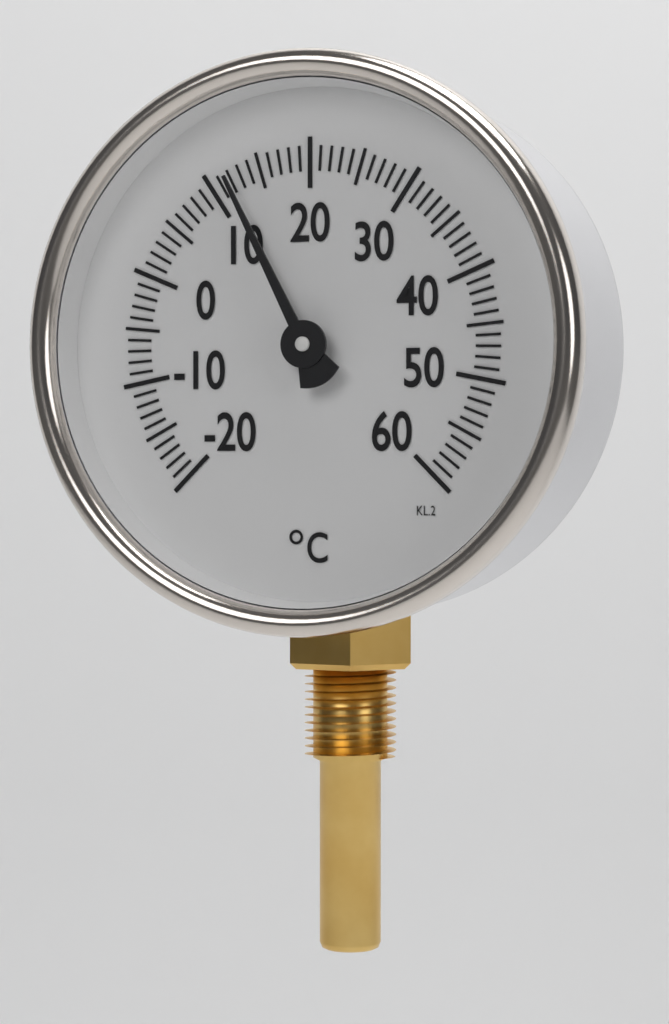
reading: 12 °C
